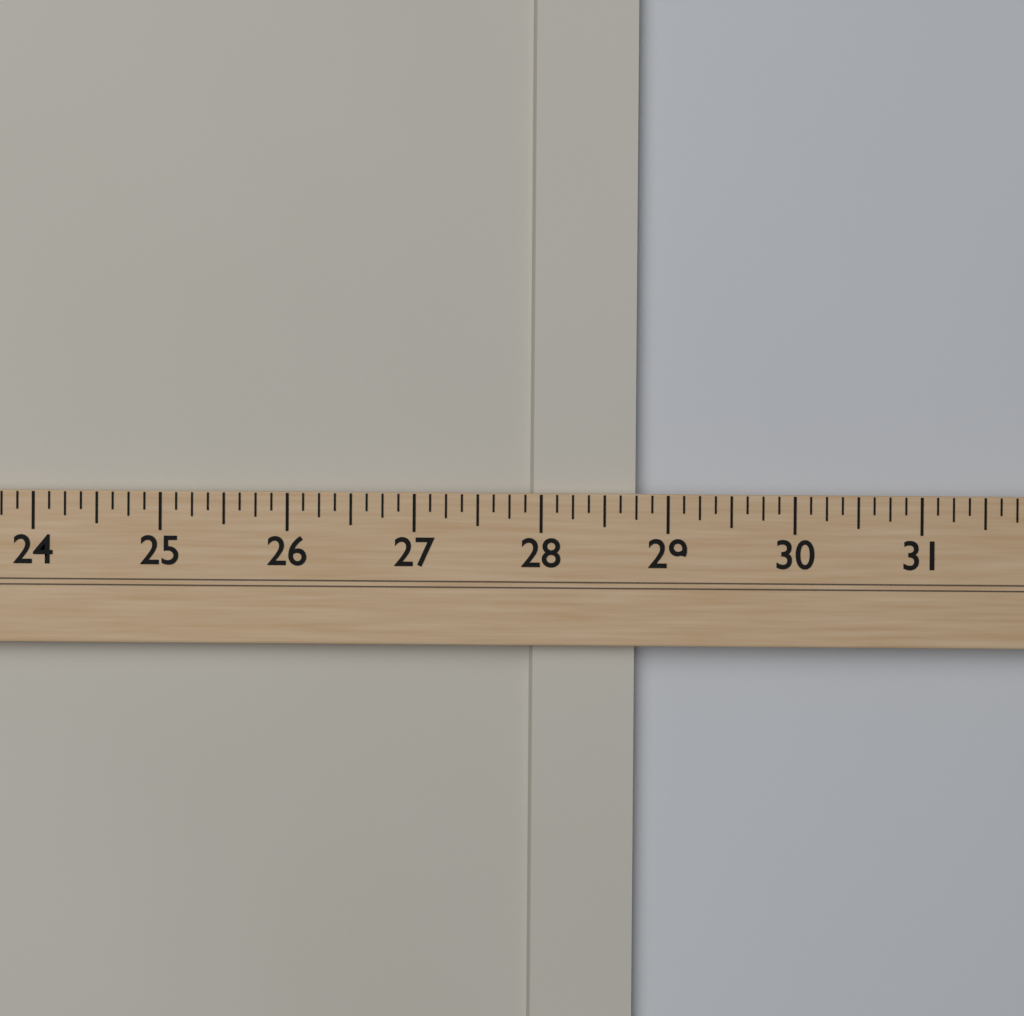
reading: 28.750 (no unit)
